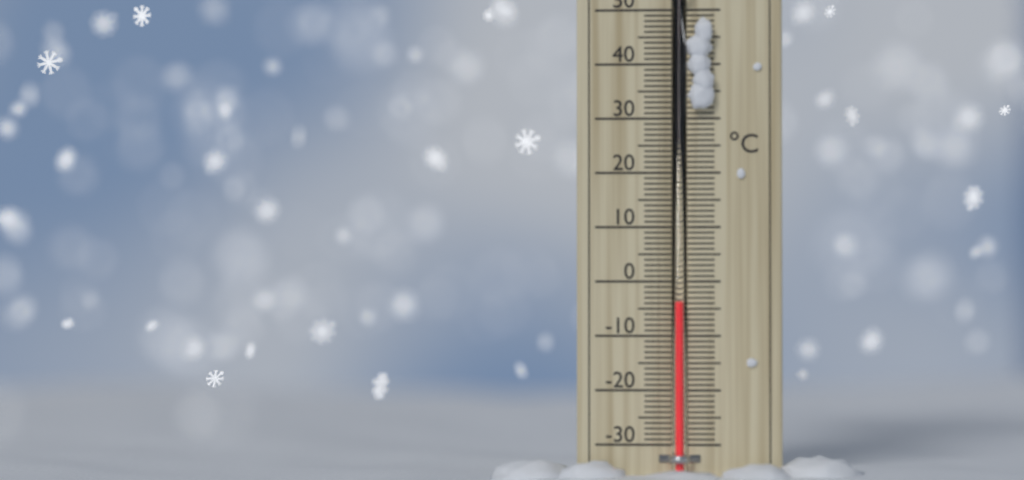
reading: -4 °C
